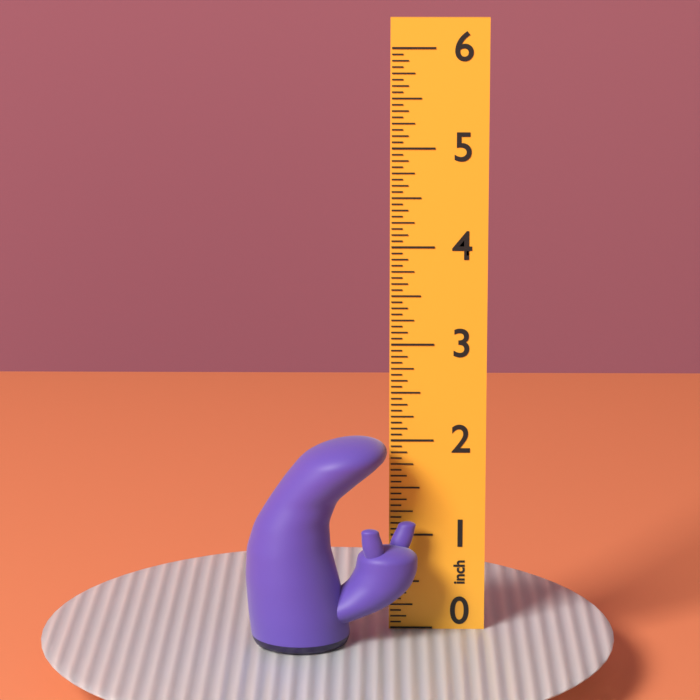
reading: 2.1250 inch
